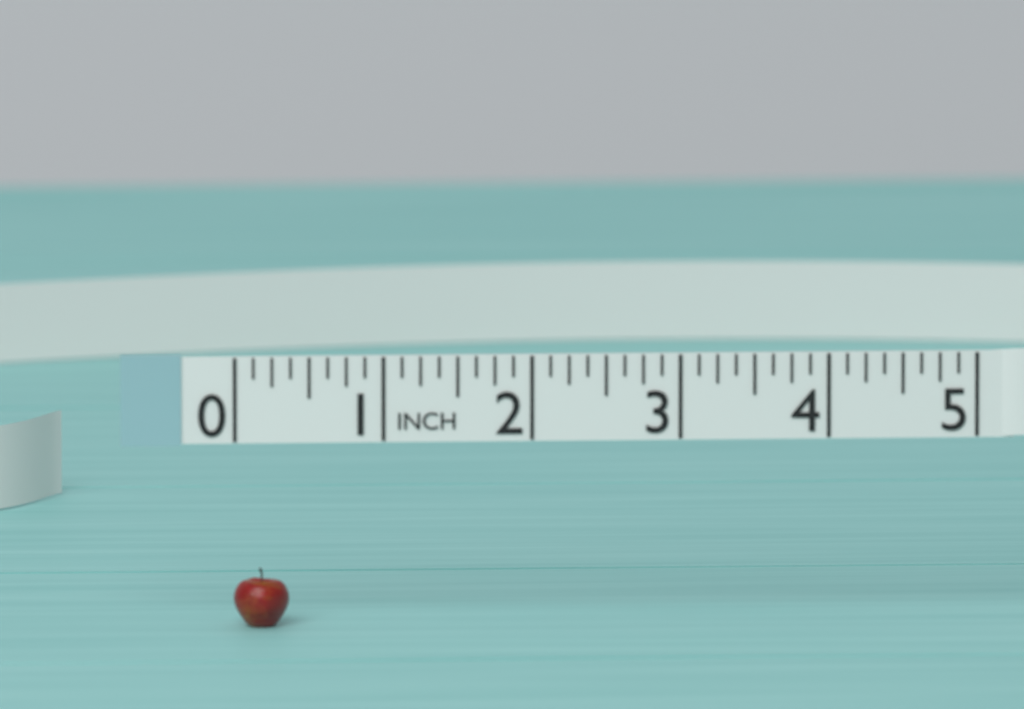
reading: 0.375 in
